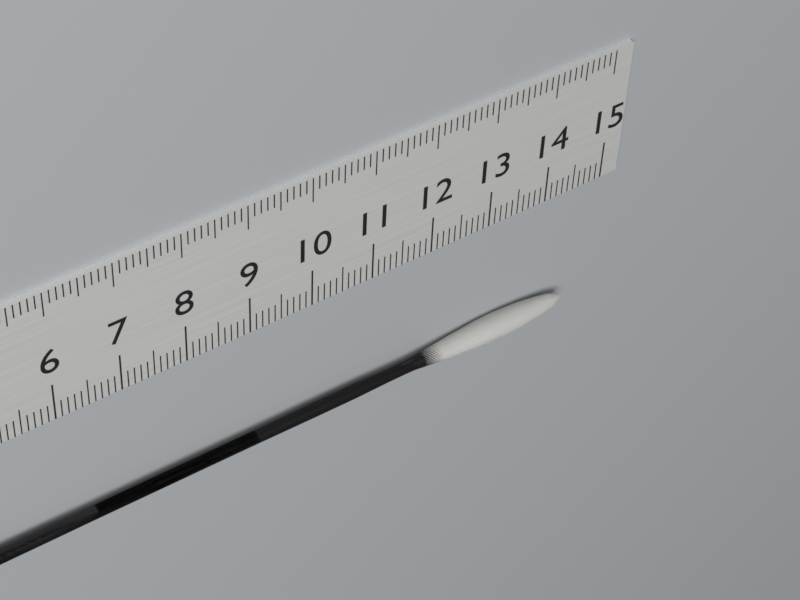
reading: 14.4 cm
